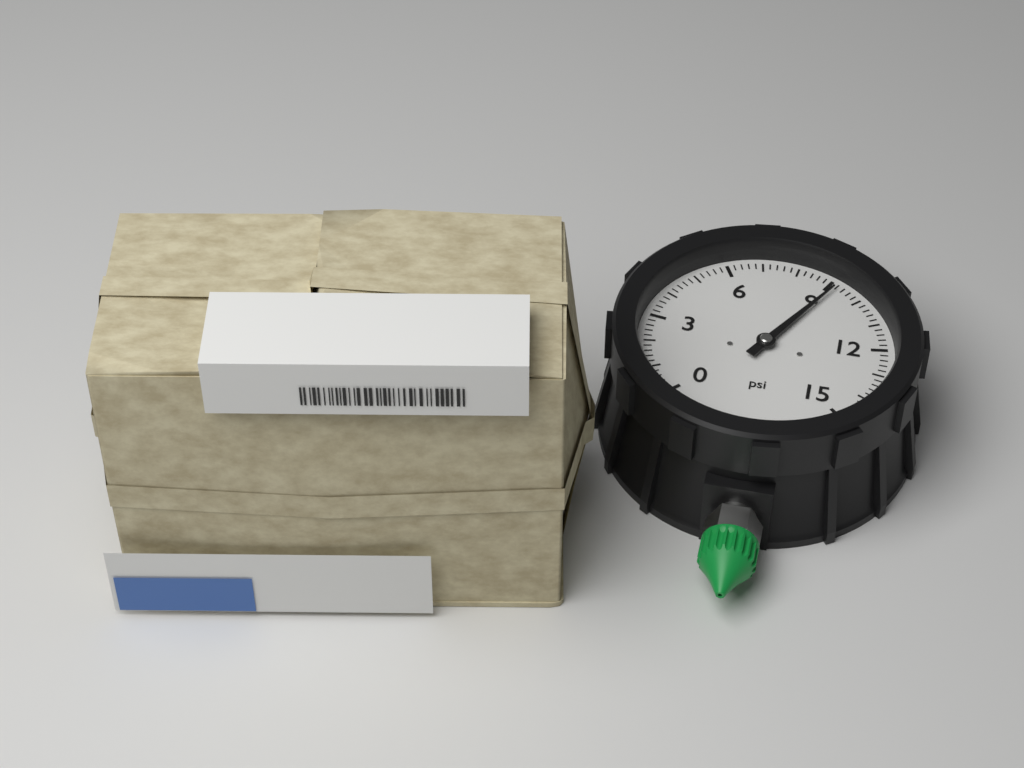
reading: 9.2 psi
